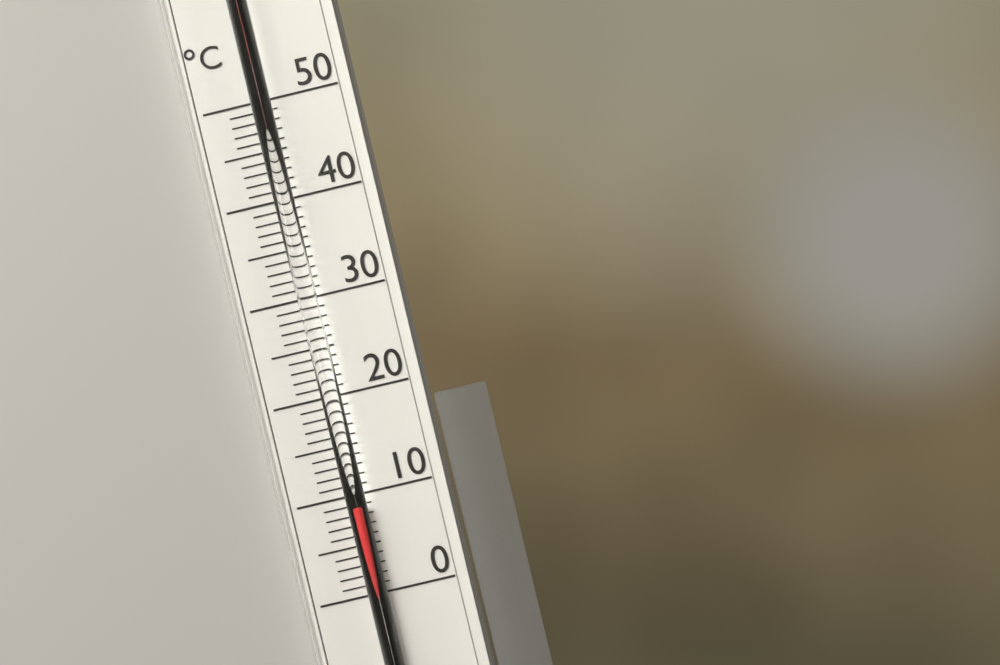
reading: 9 °C
